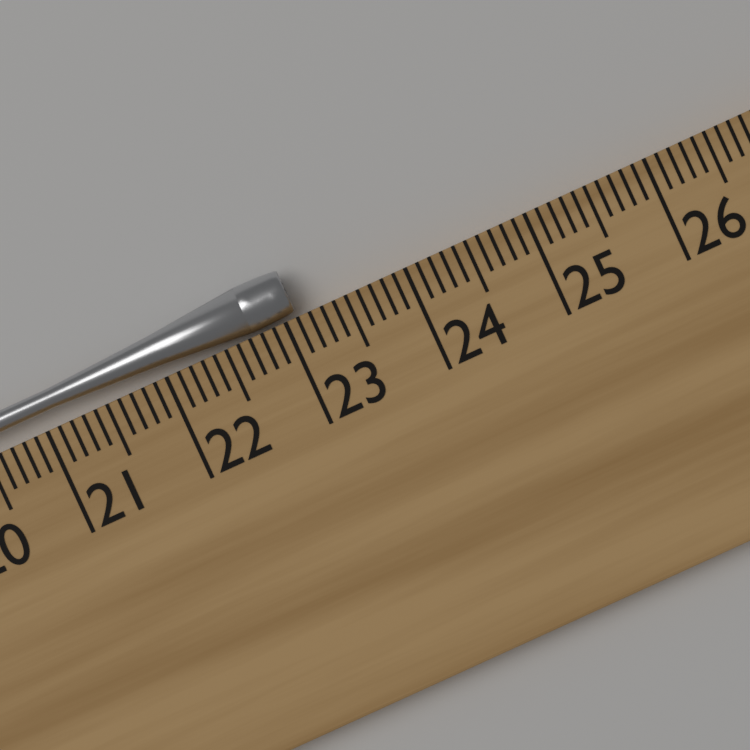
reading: 23.1 cm
